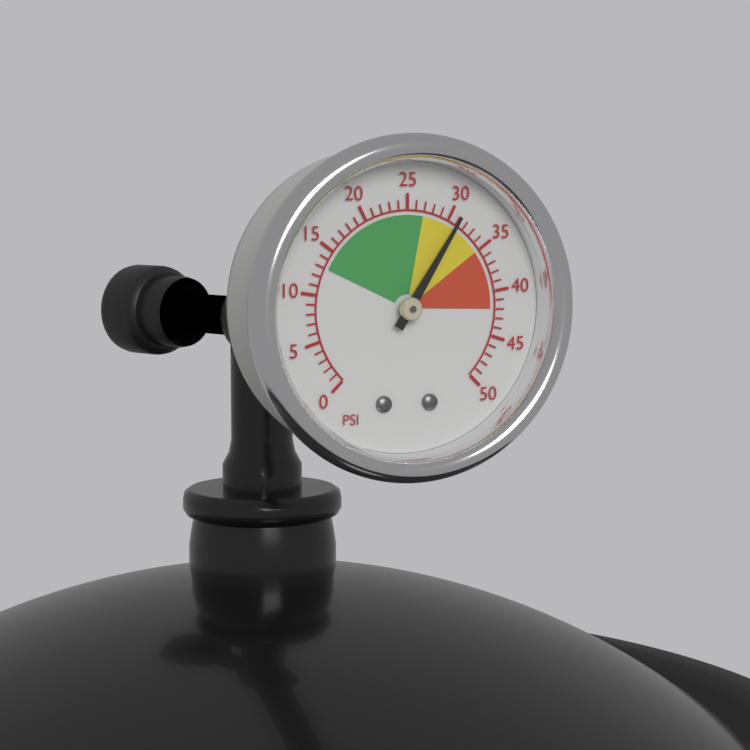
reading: 31 psi
